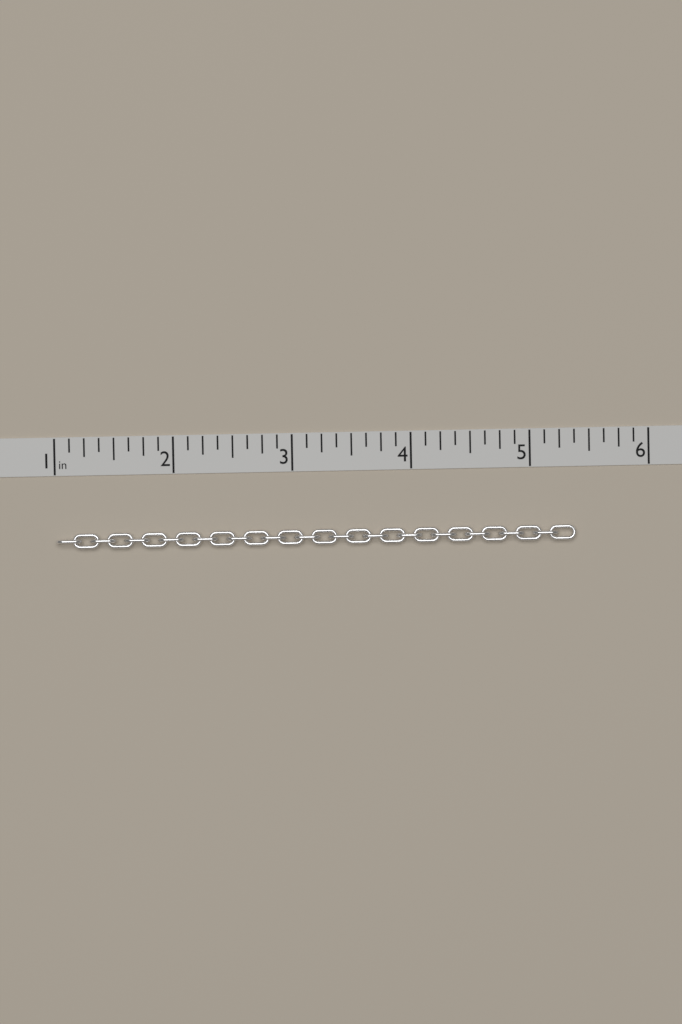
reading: 5.375 in
